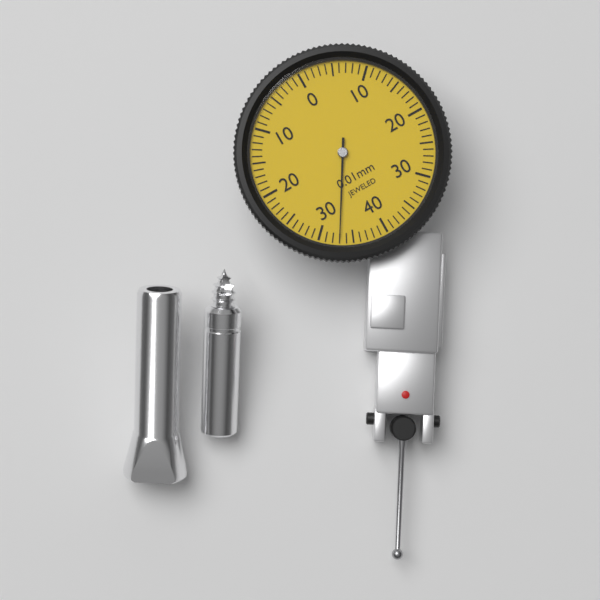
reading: 0.33 mm
